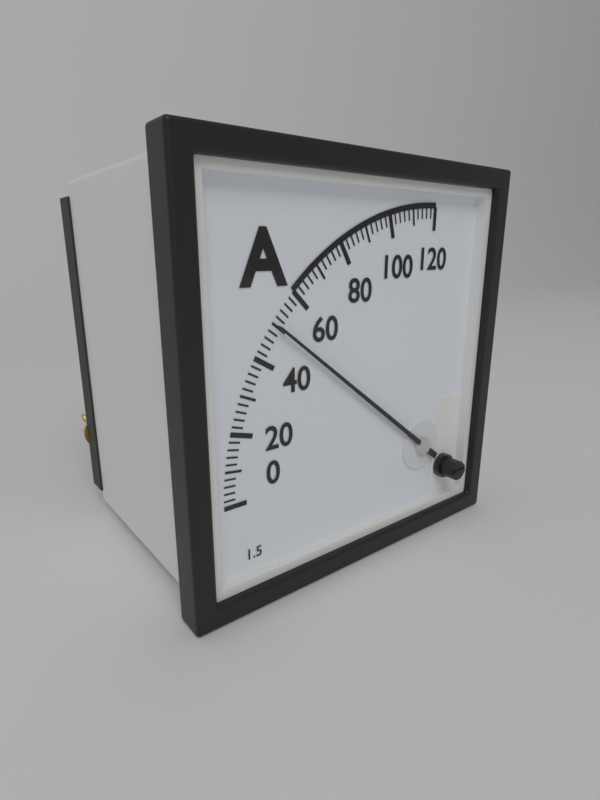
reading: 50 A
